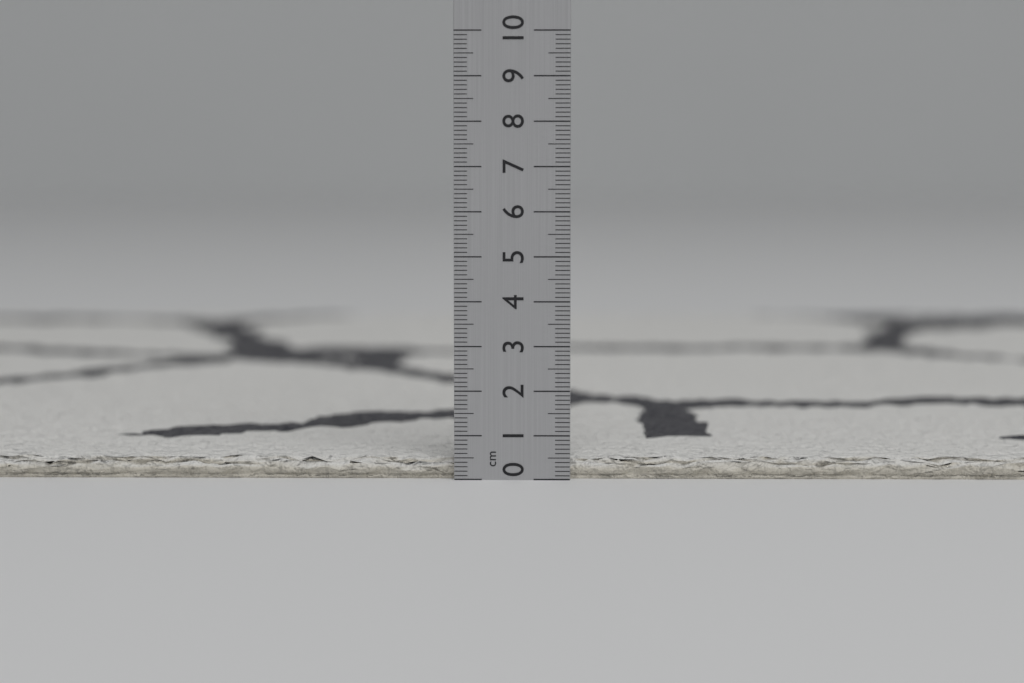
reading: 0.5 cm
